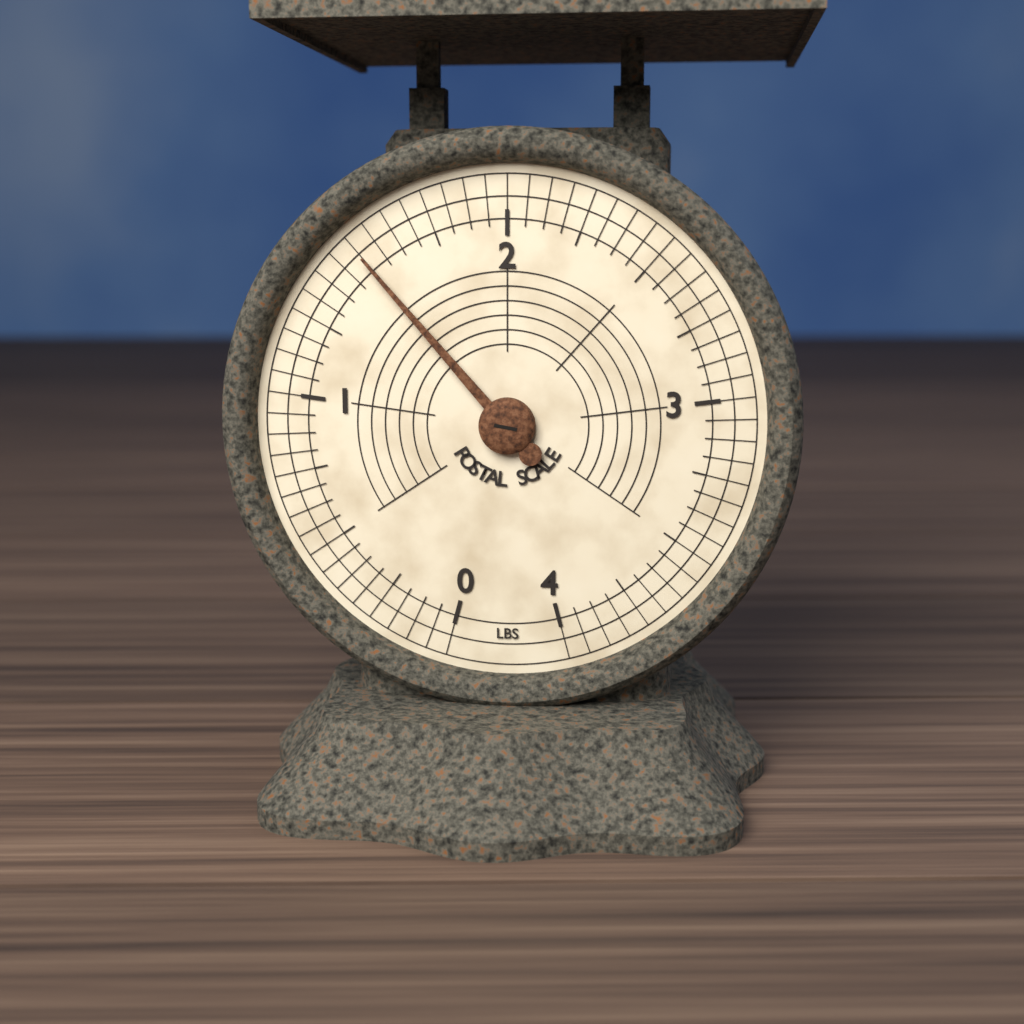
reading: 1.5000 lbs
